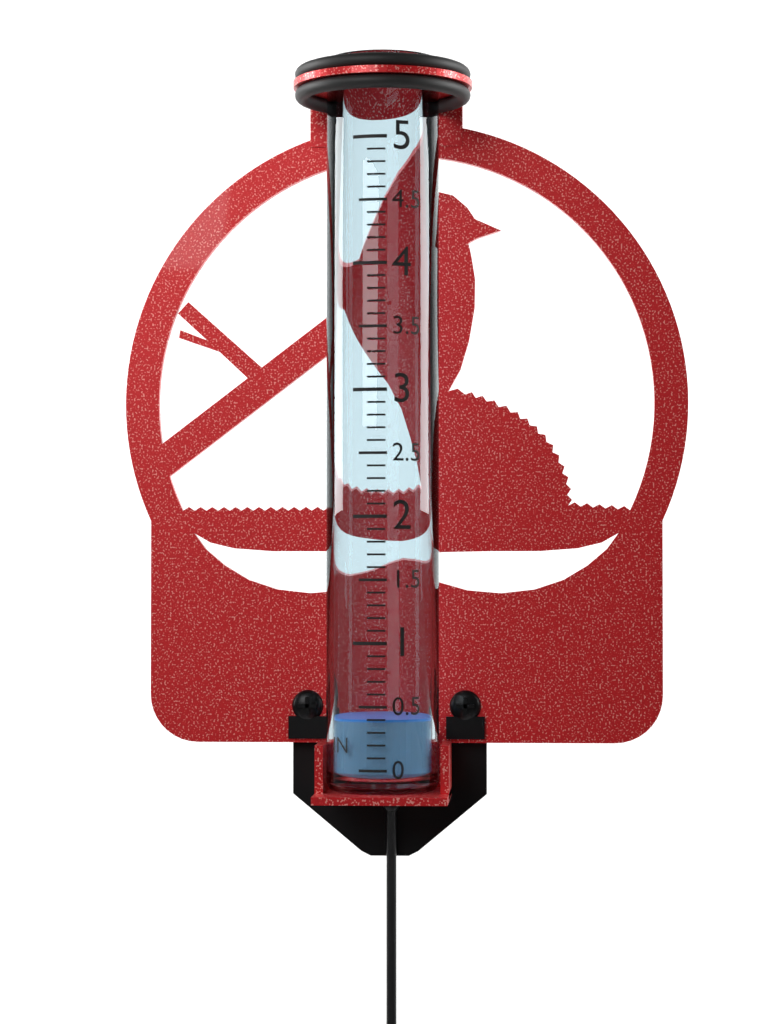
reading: 0.4 in
